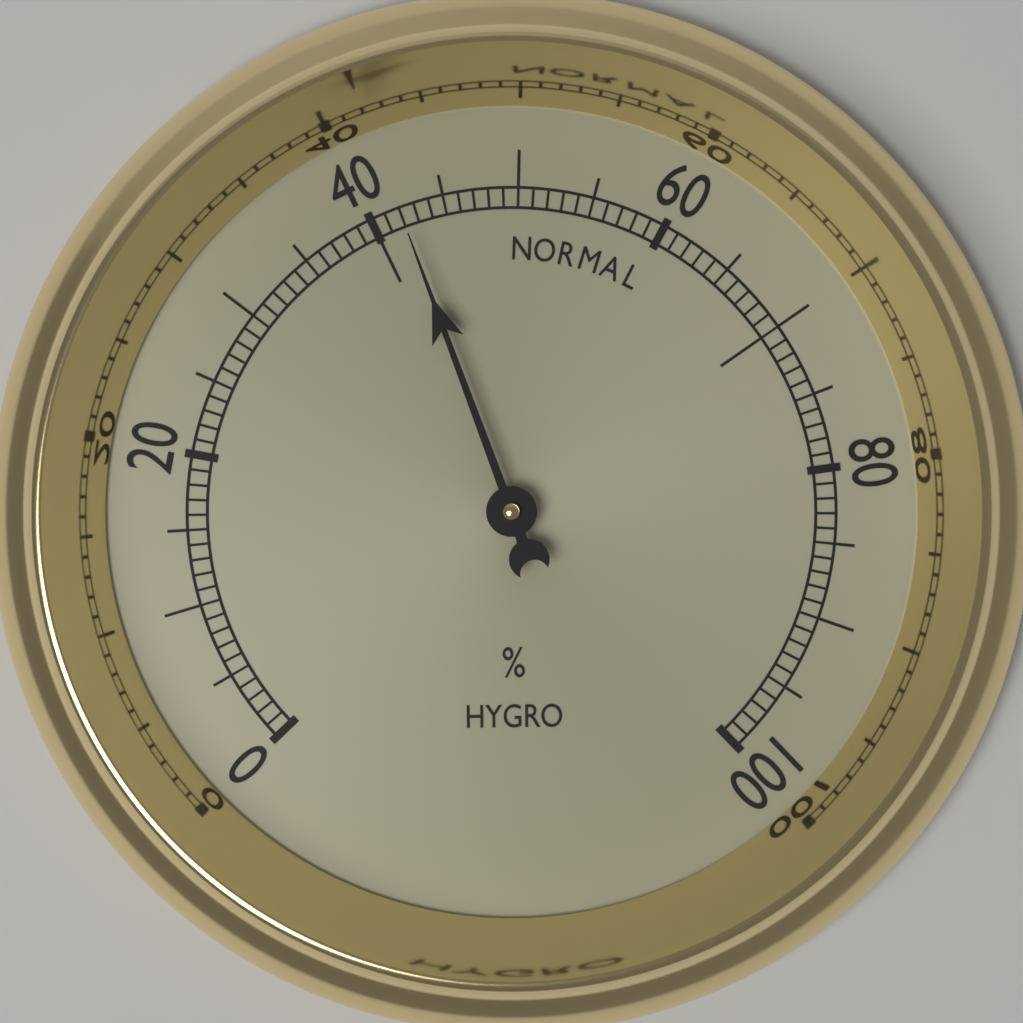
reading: 42 %
